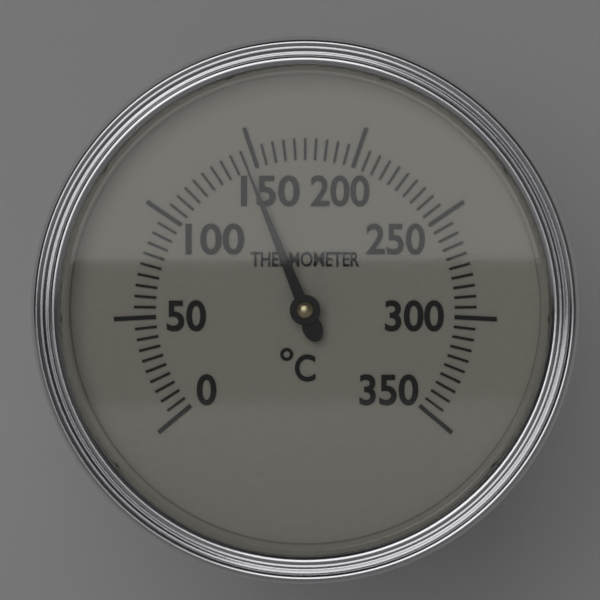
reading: 145 °C
